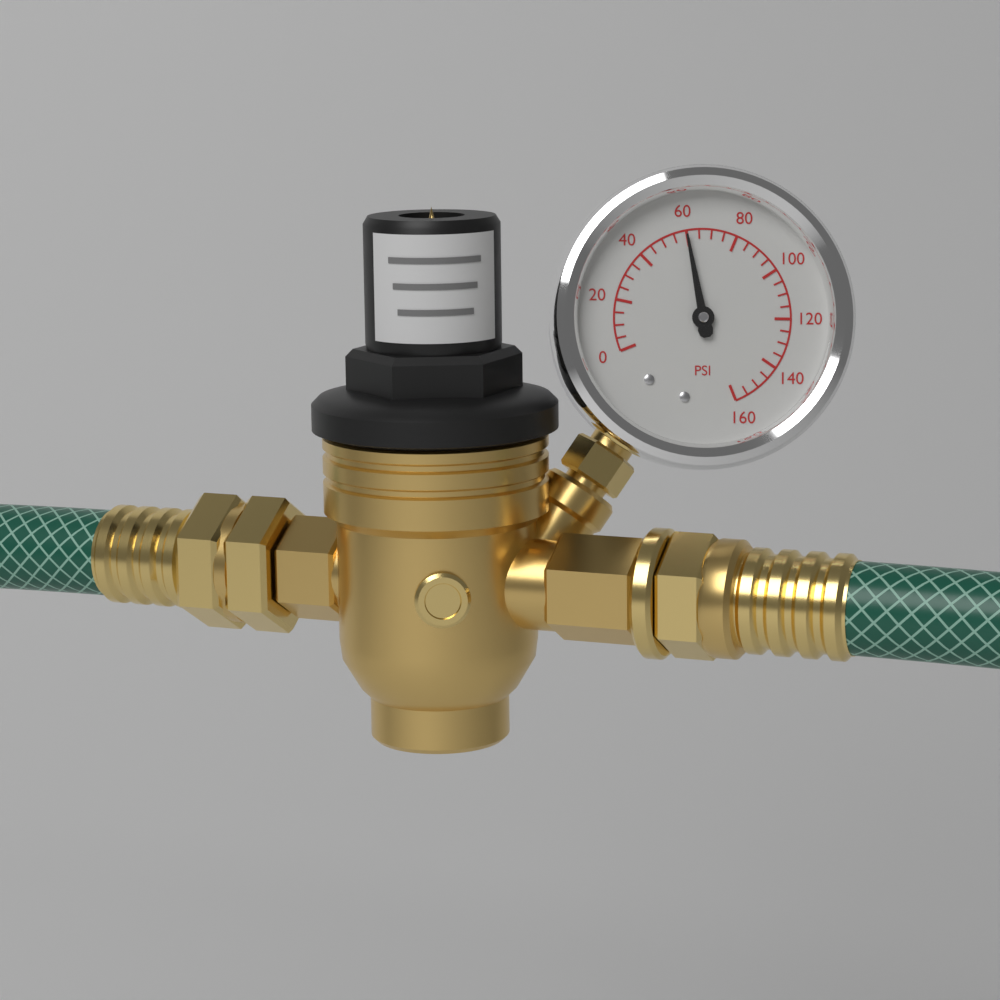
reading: 60 psi
